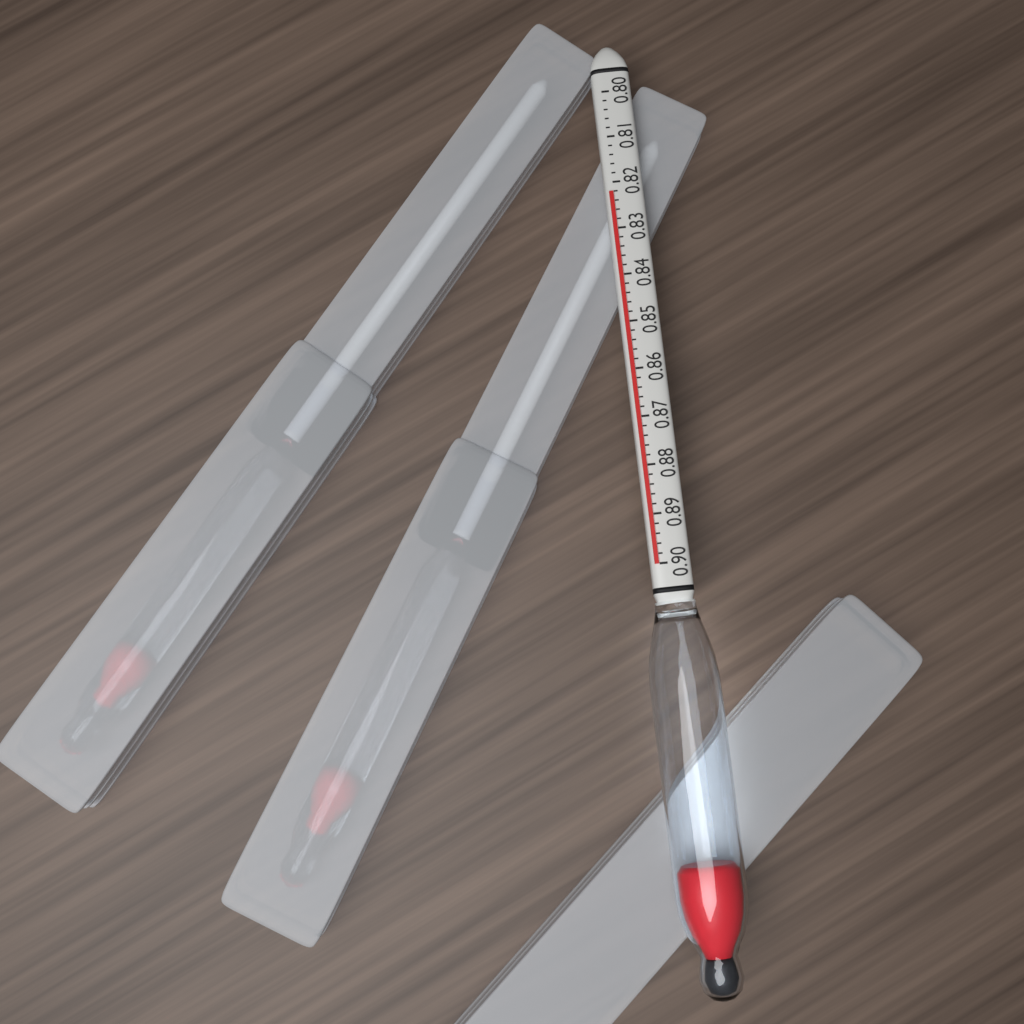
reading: 0.822 (no unit)
